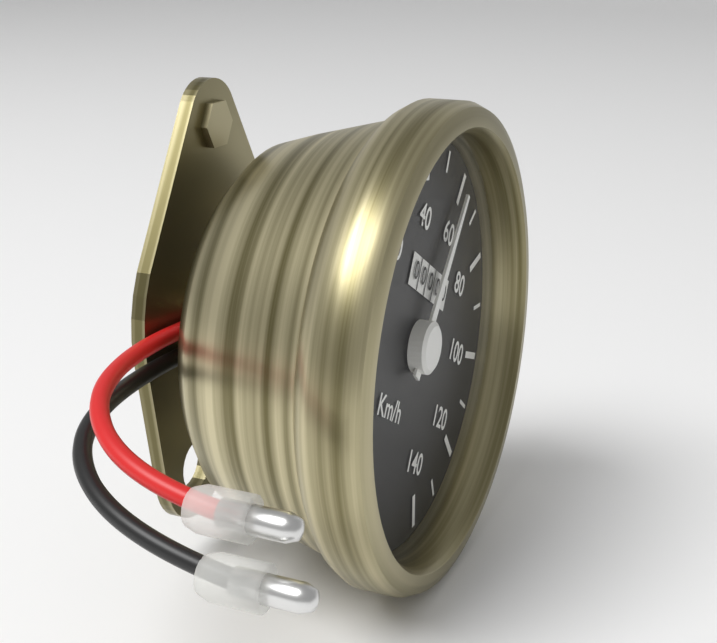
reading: 60 km/h
